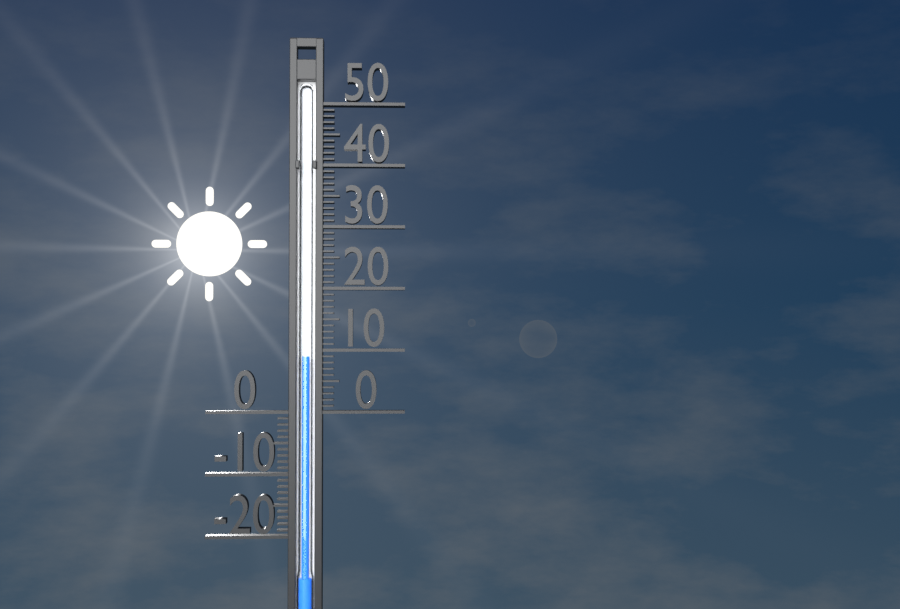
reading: 9 (no unit)
